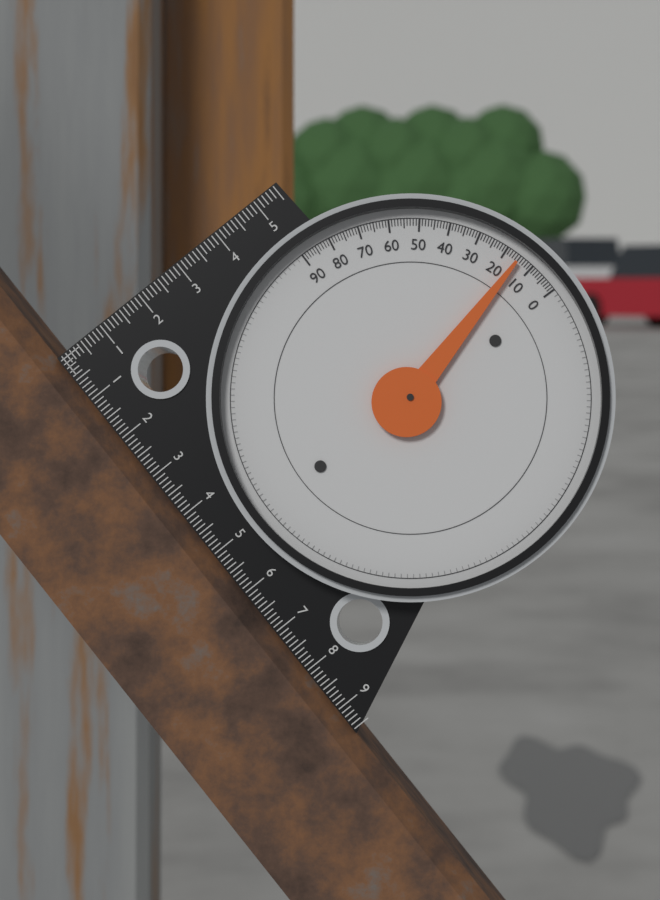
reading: 15 (no unit)
